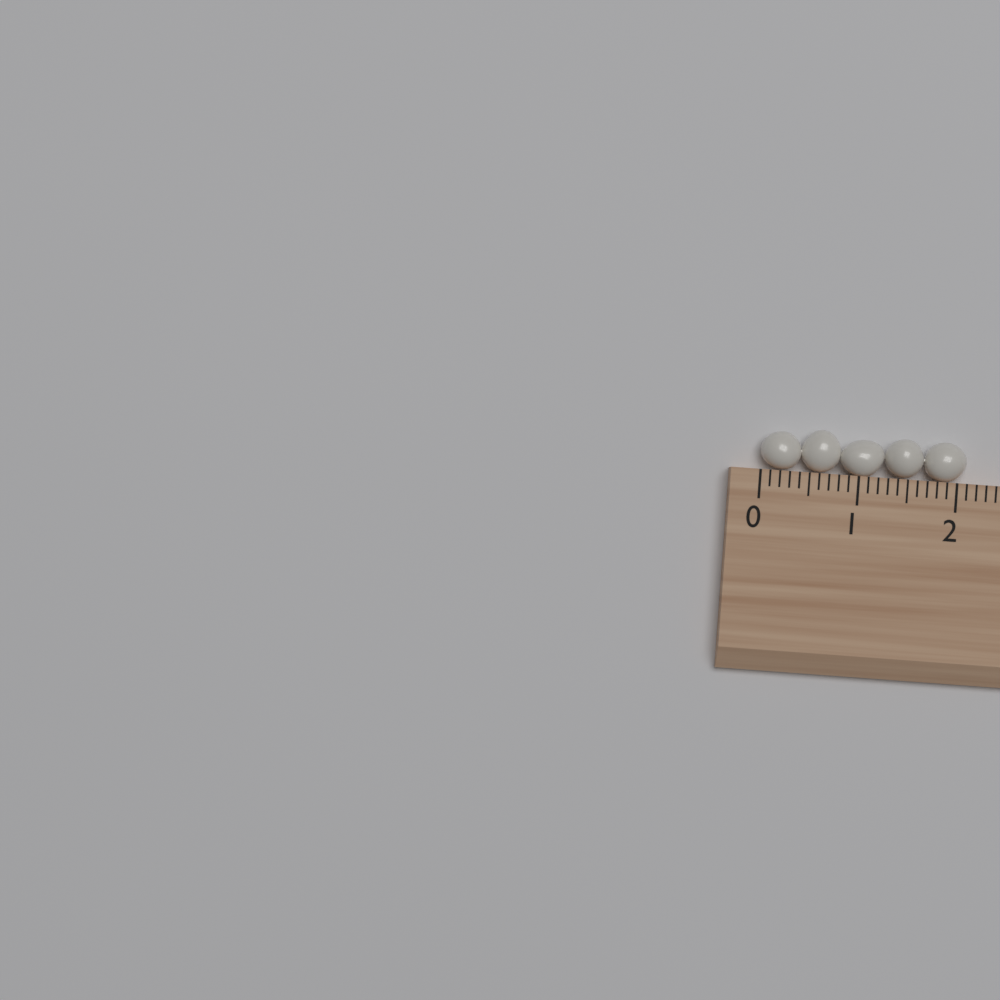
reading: 2.1 (no unit)
